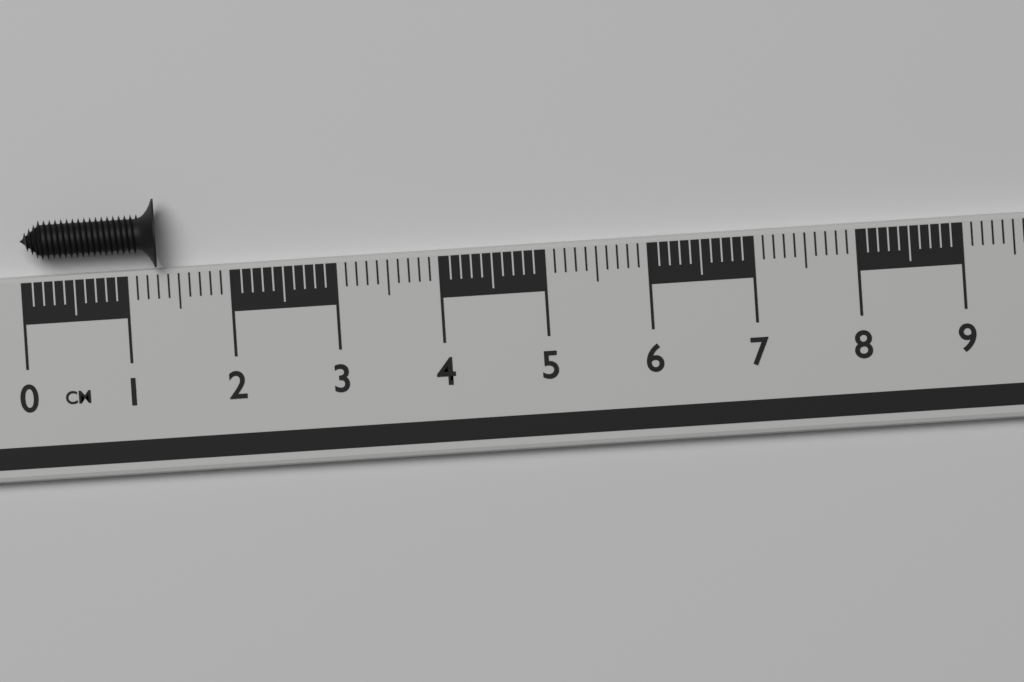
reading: 1.3 cm
